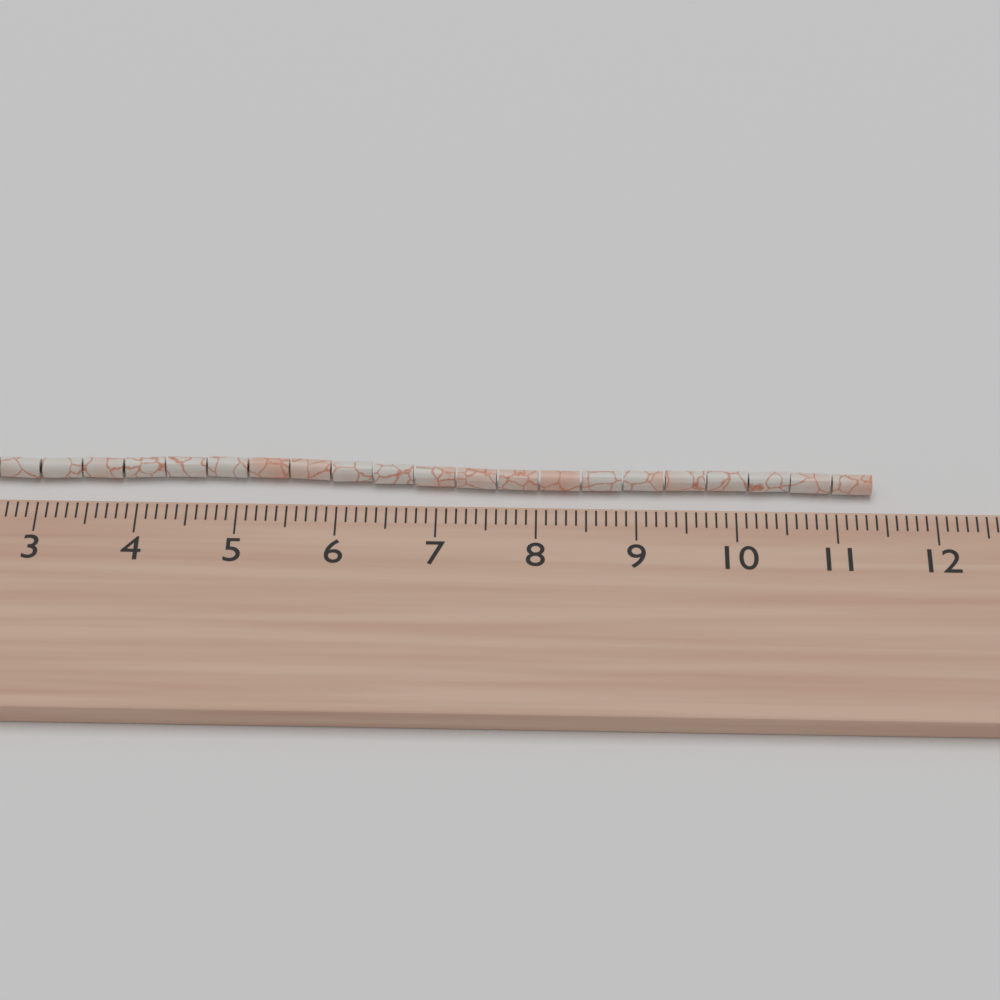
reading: 11.4 cm
